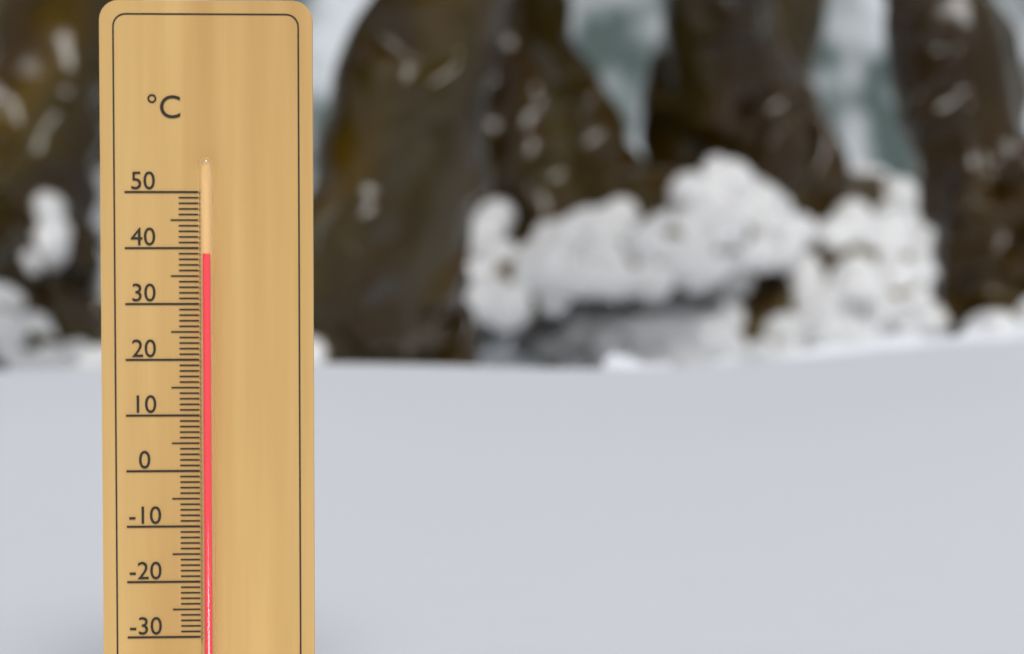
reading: 39 °C
